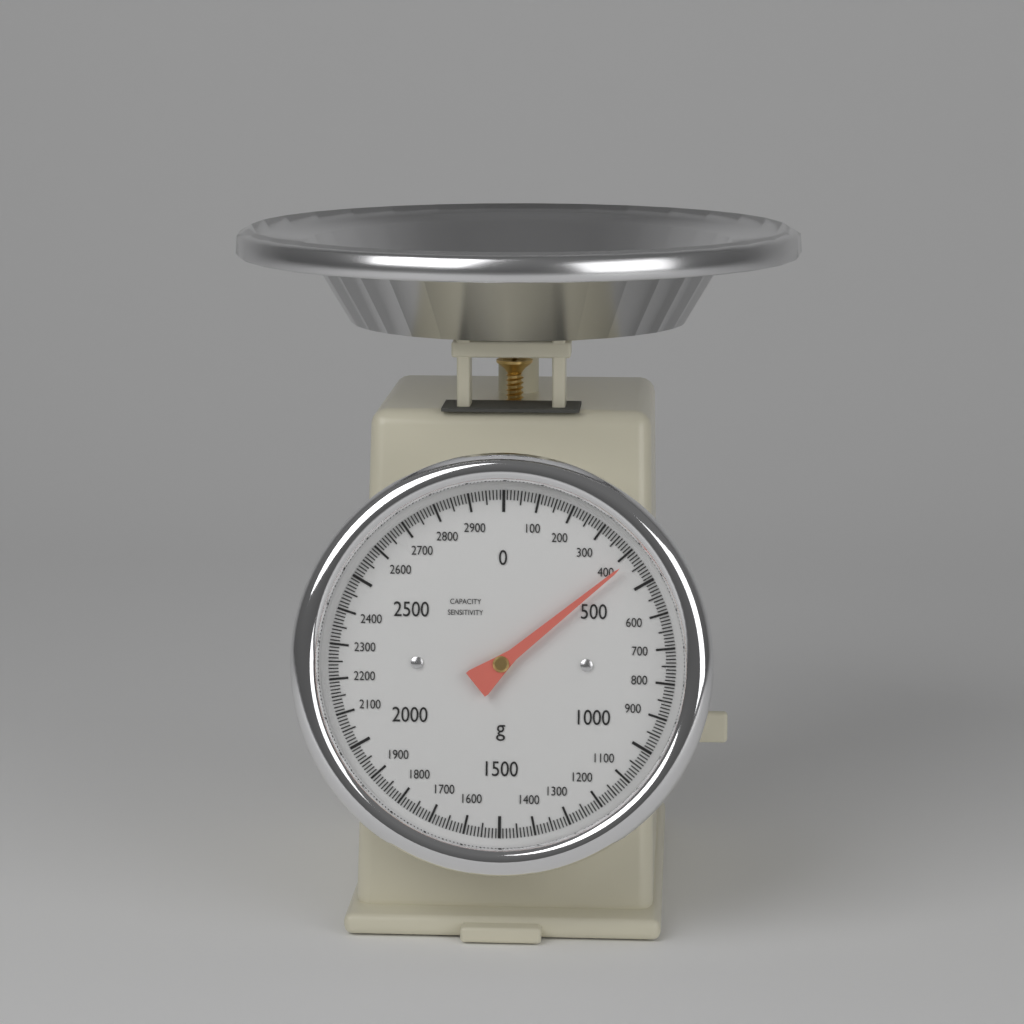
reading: 420 g
